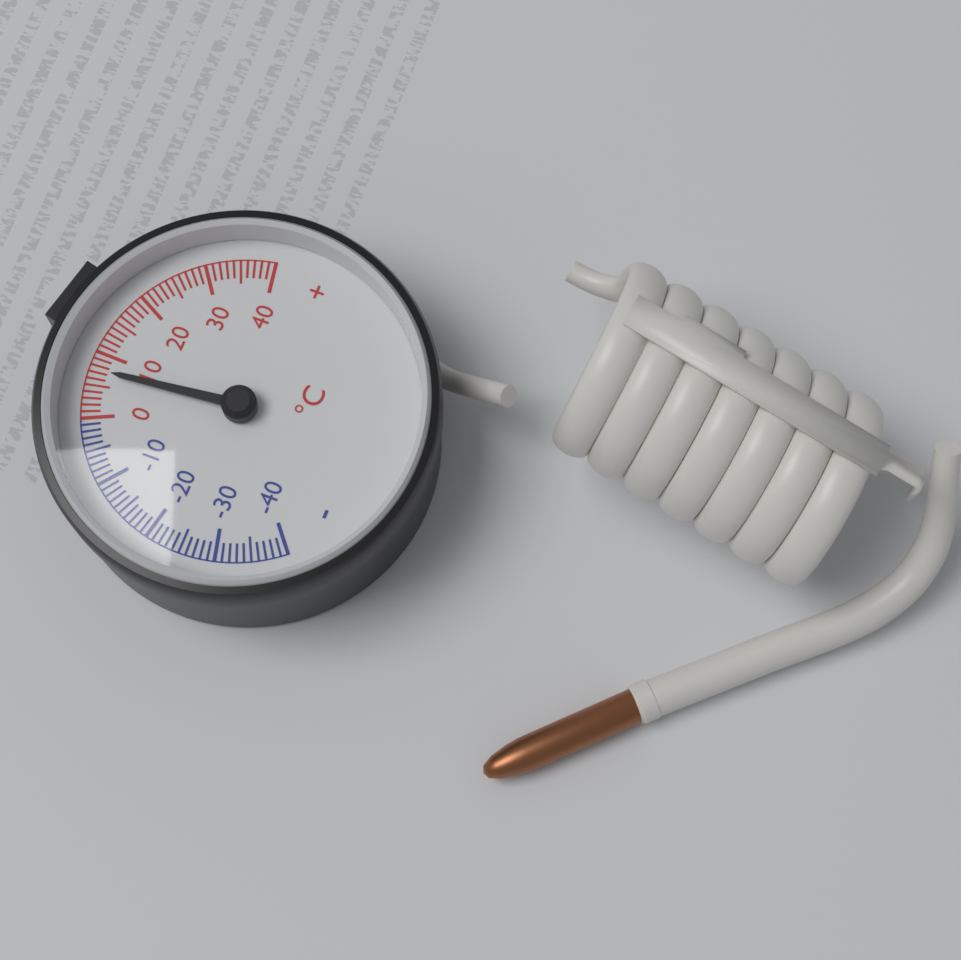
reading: 7 °C
